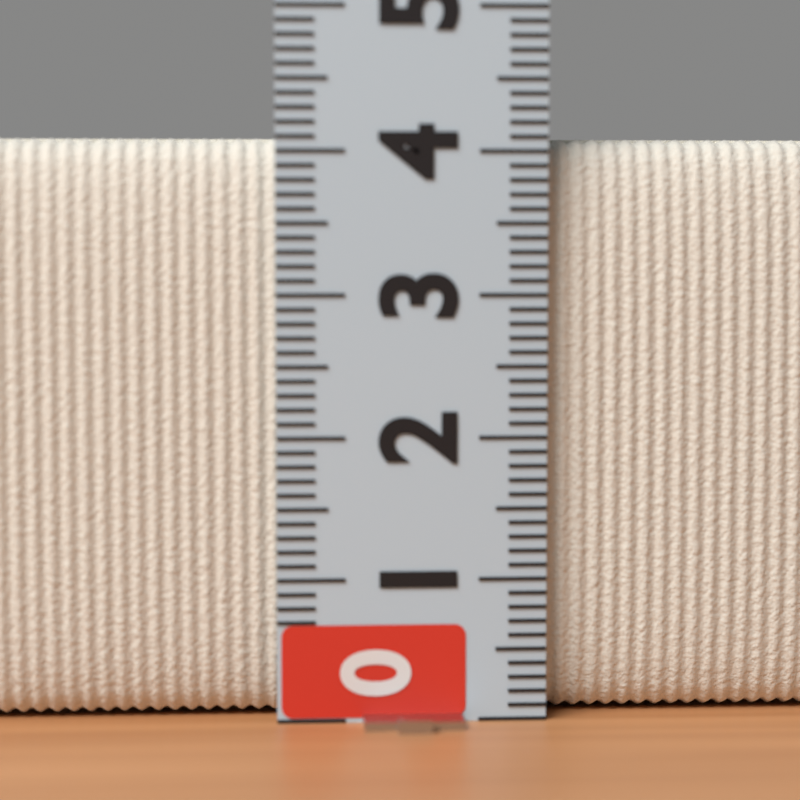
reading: 4.1 (no unit)
